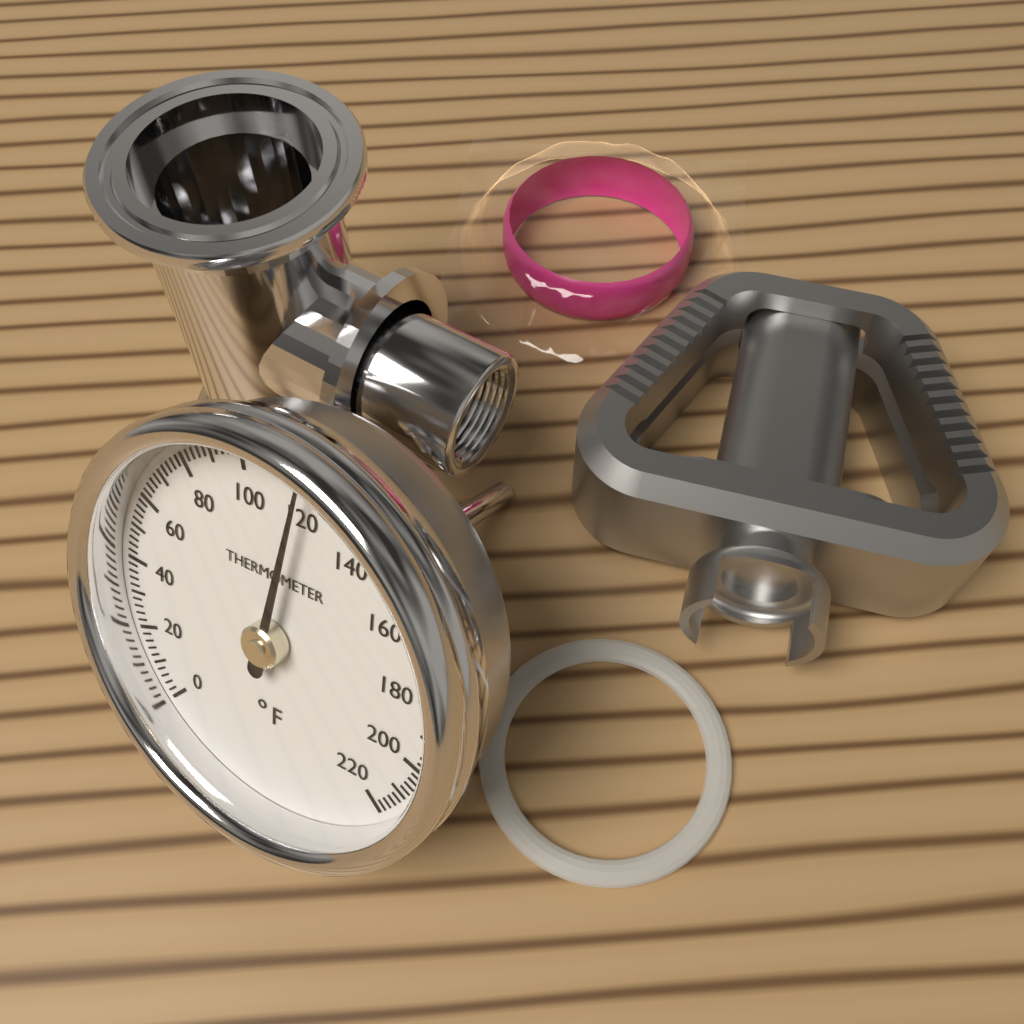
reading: 120 °F
